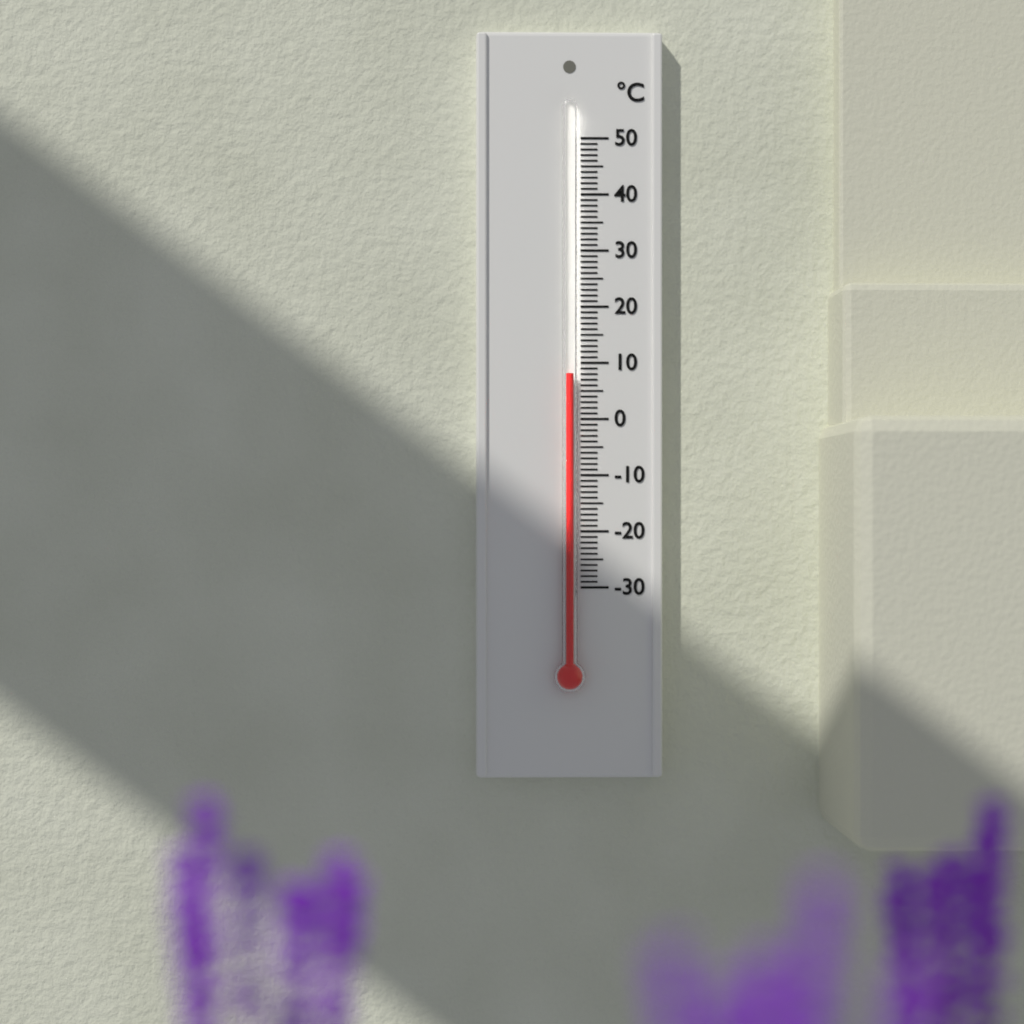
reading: 8 °C
